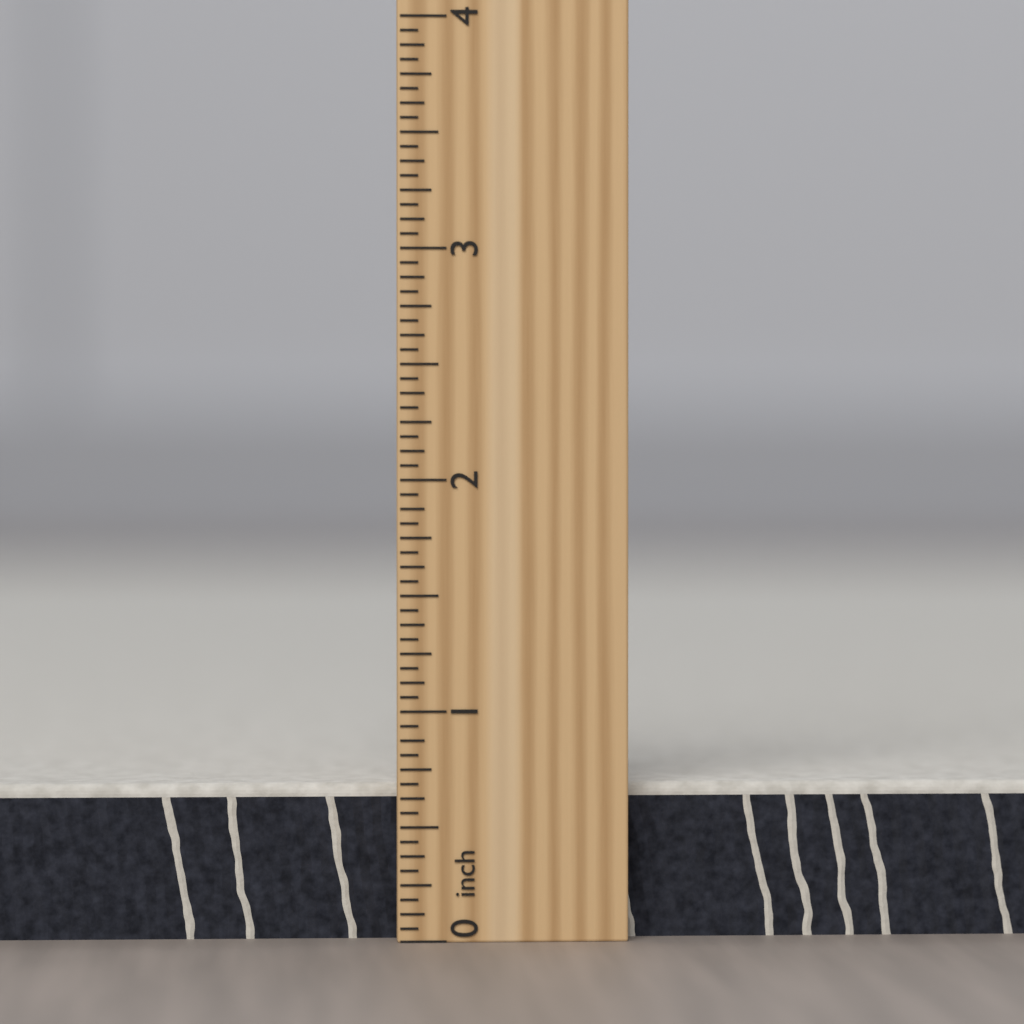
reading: 0.6875 inch
